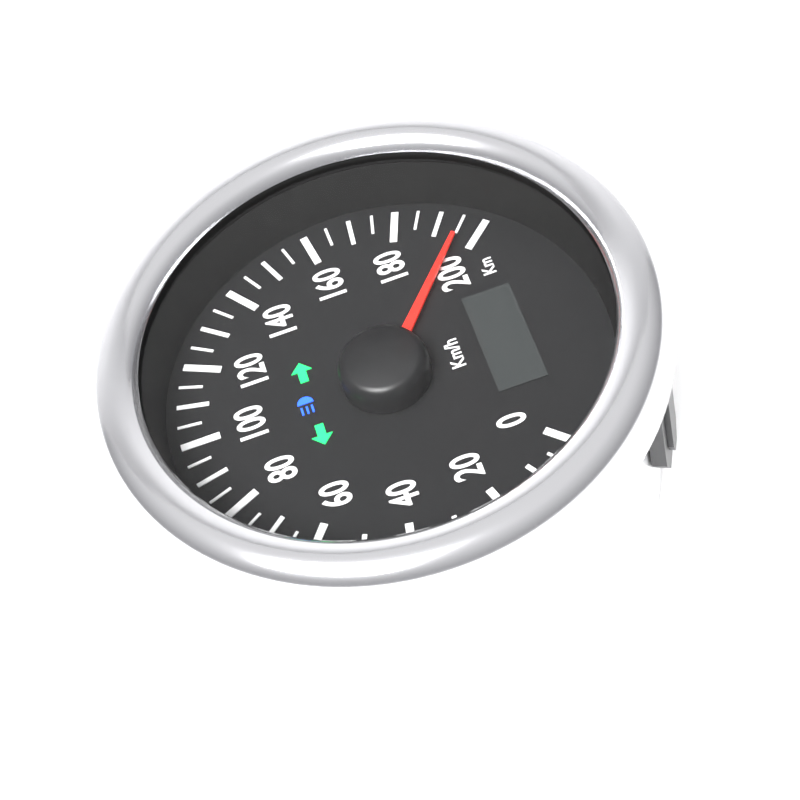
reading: 195 km/h
